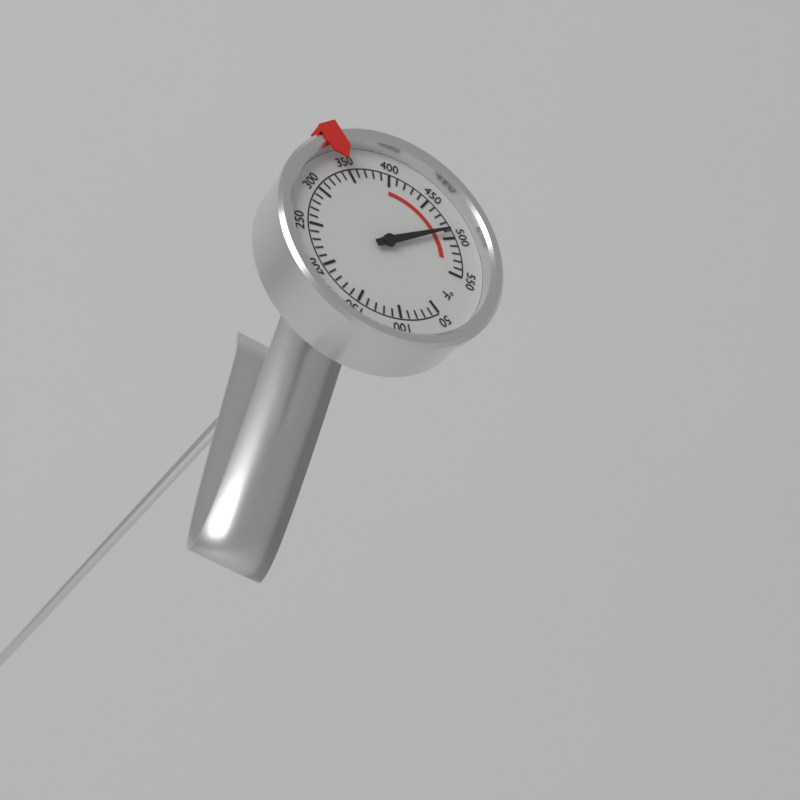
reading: 490 °F
